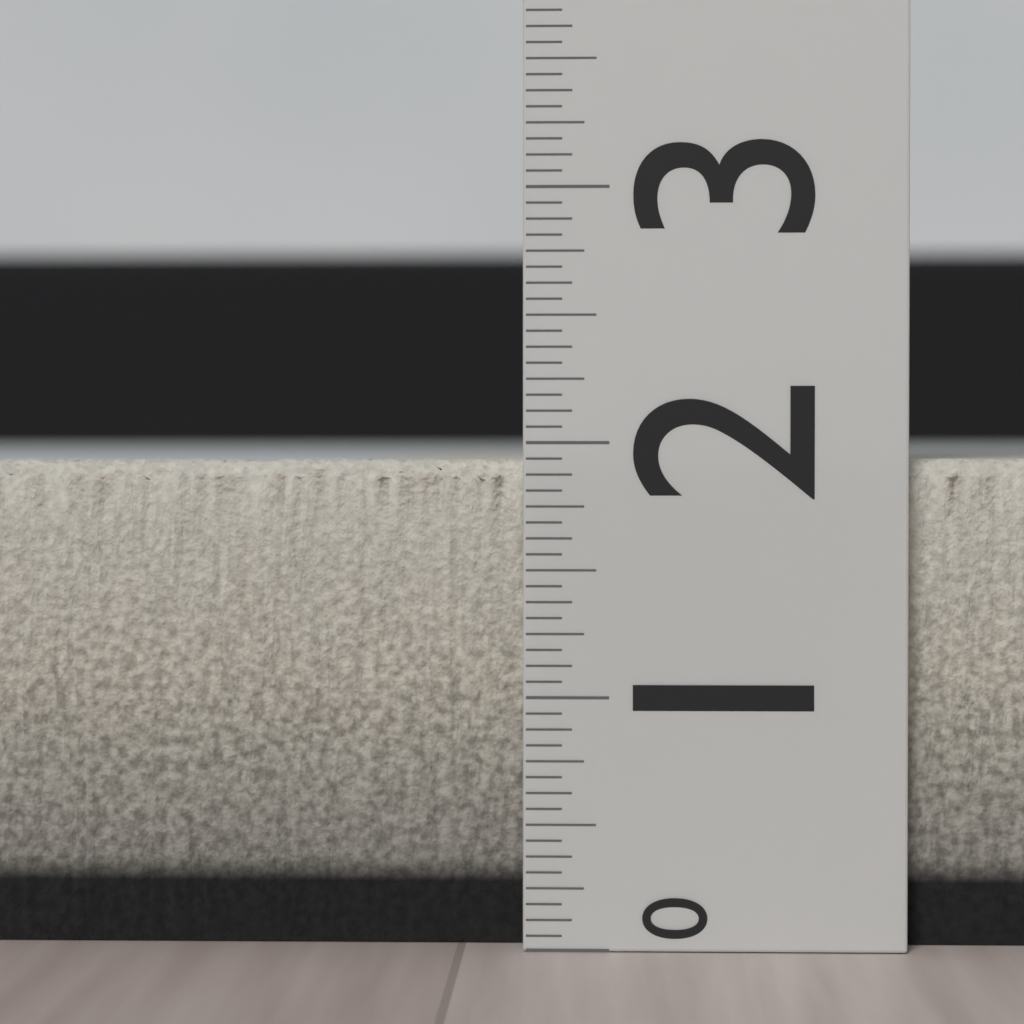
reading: 1.9375 (no unit)
